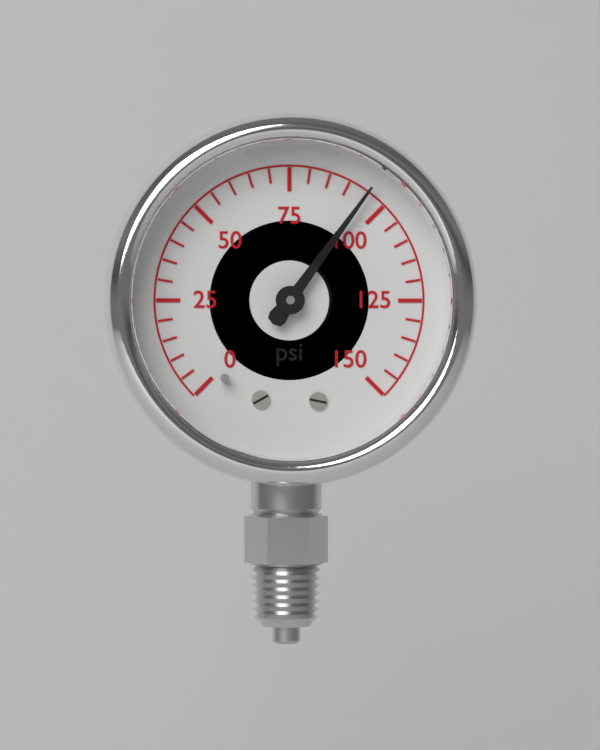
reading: 95 psi
